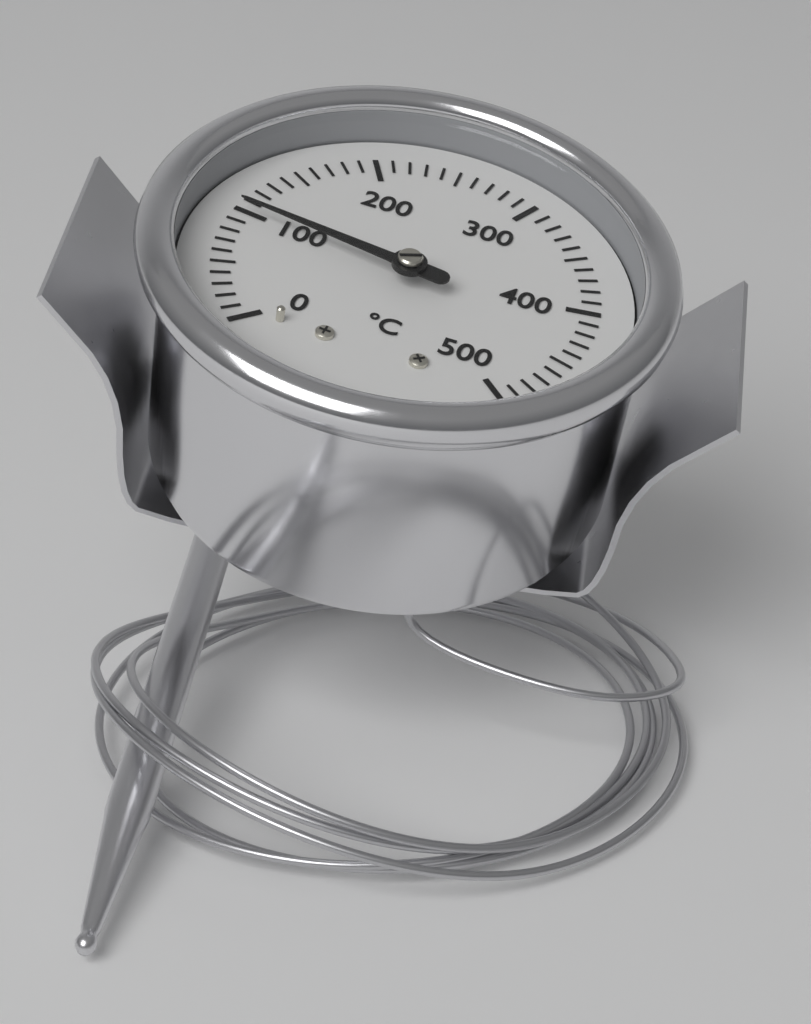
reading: 100 °C
